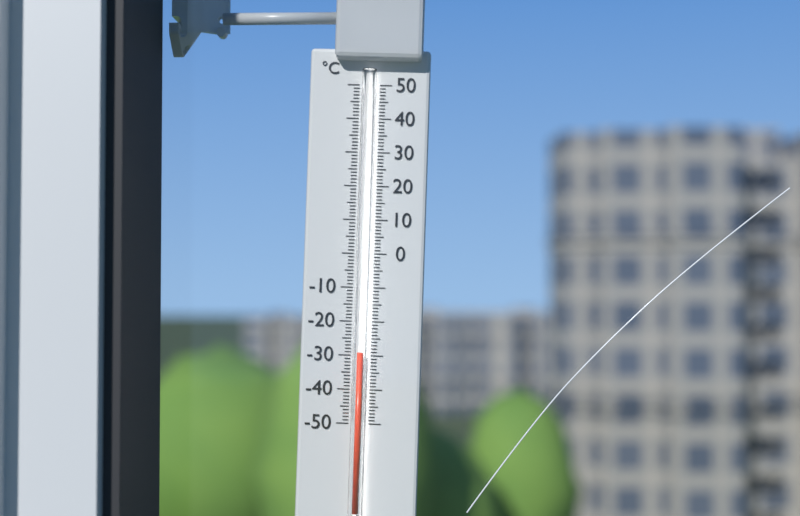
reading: -29 °C
